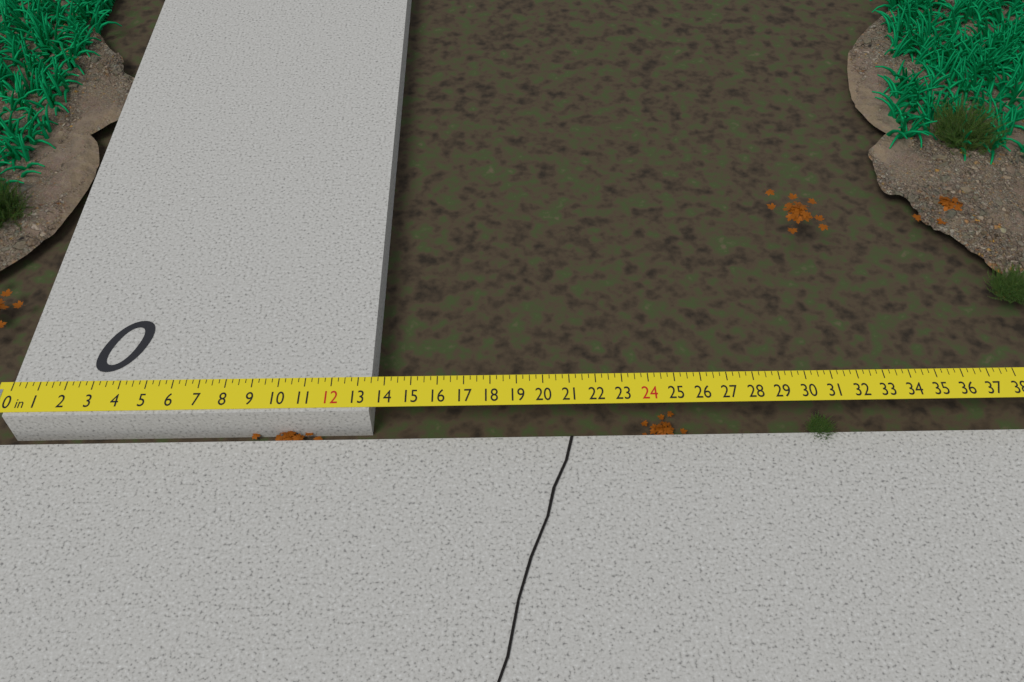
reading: 13.50 in
